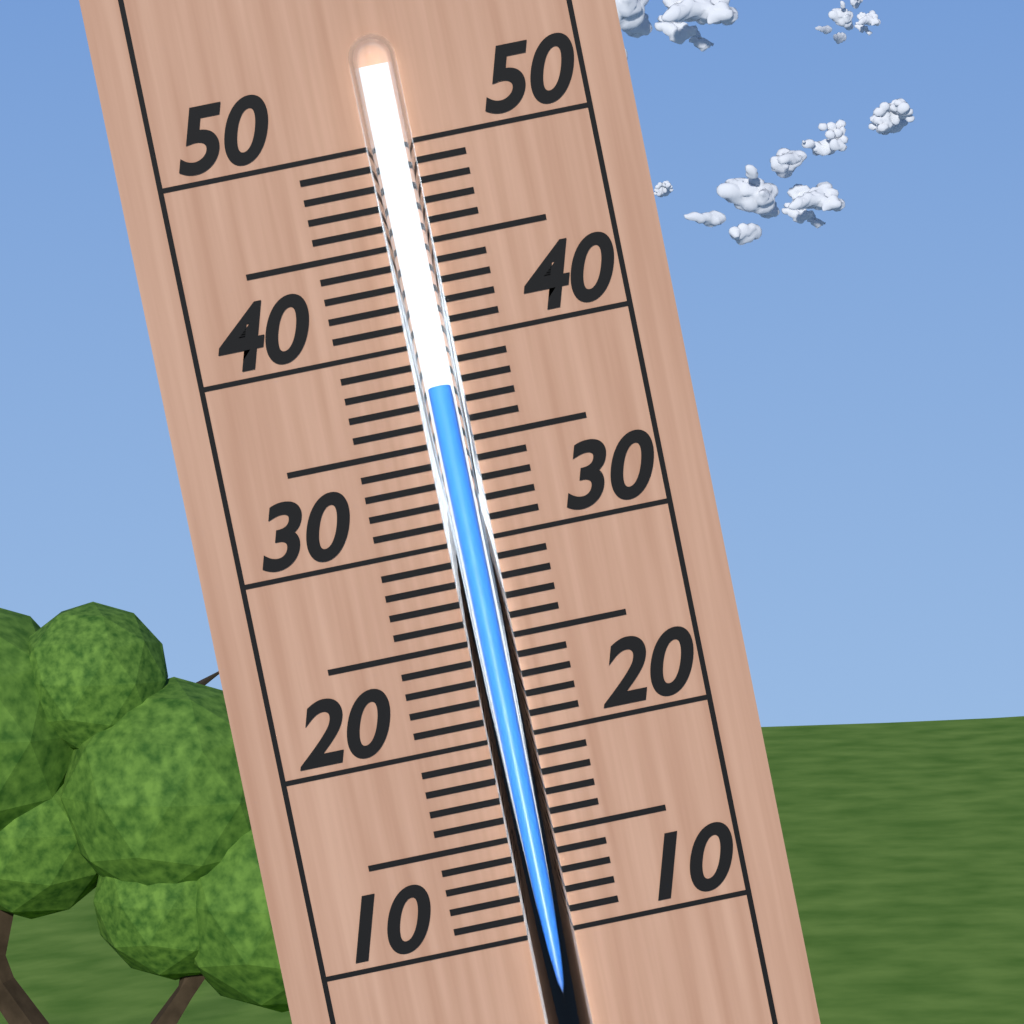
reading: 38 (no unit)
